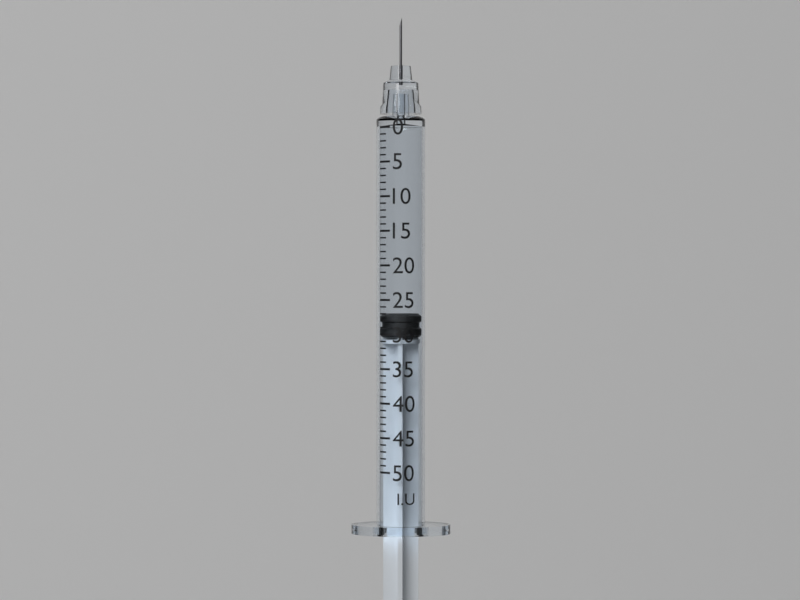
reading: 27 I.U.
